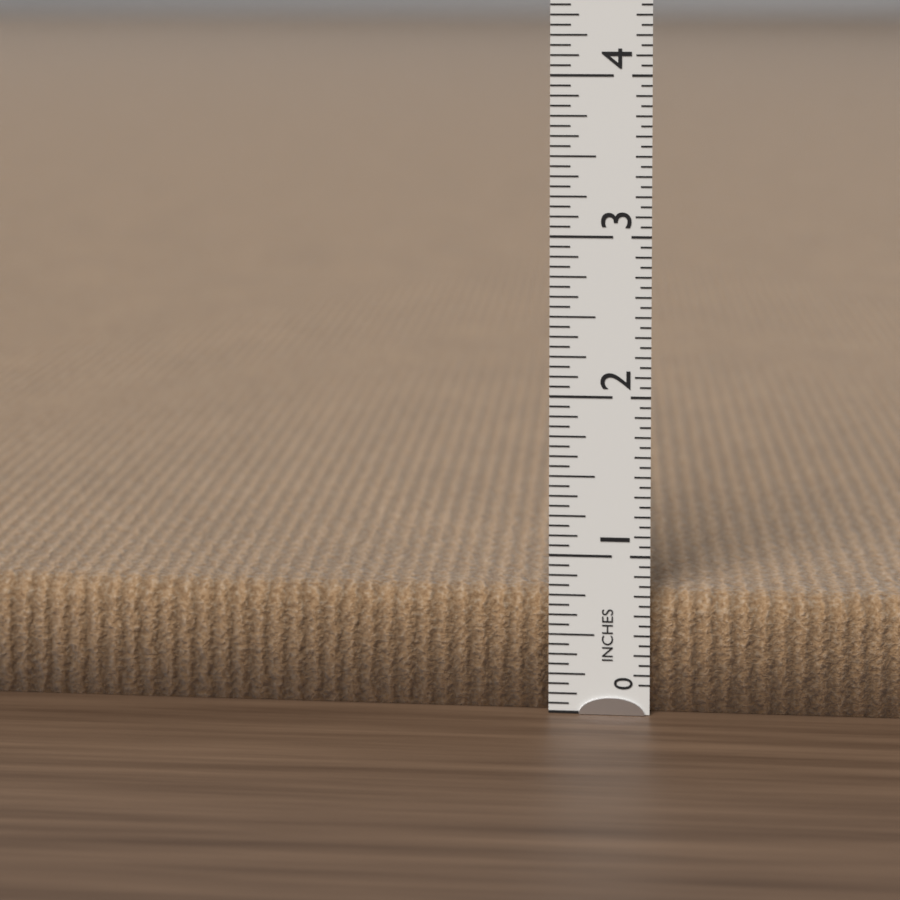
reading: 0.7500 in
